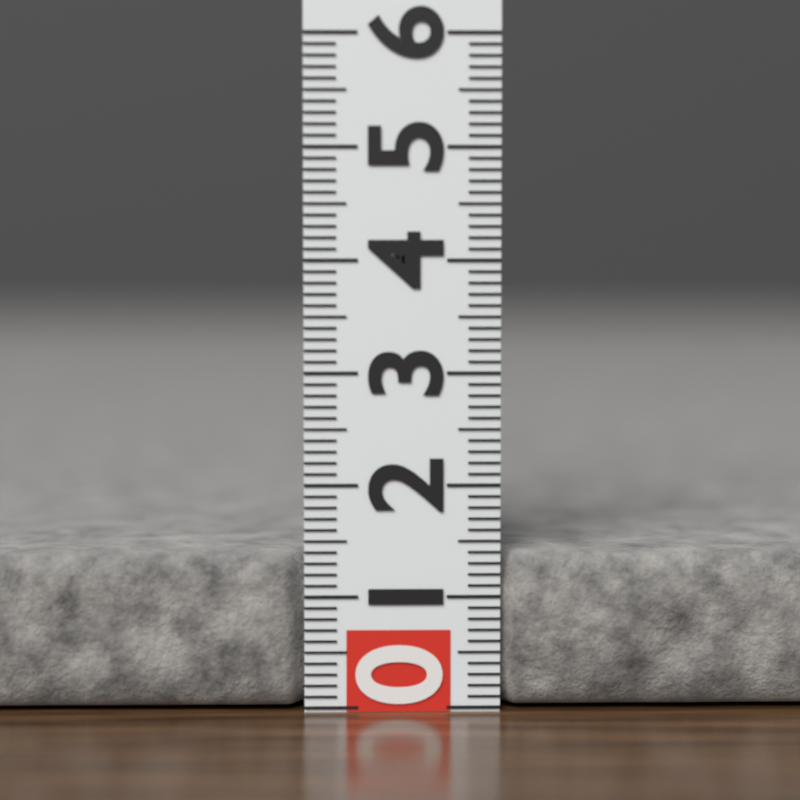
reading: 1.4 (no unit)
